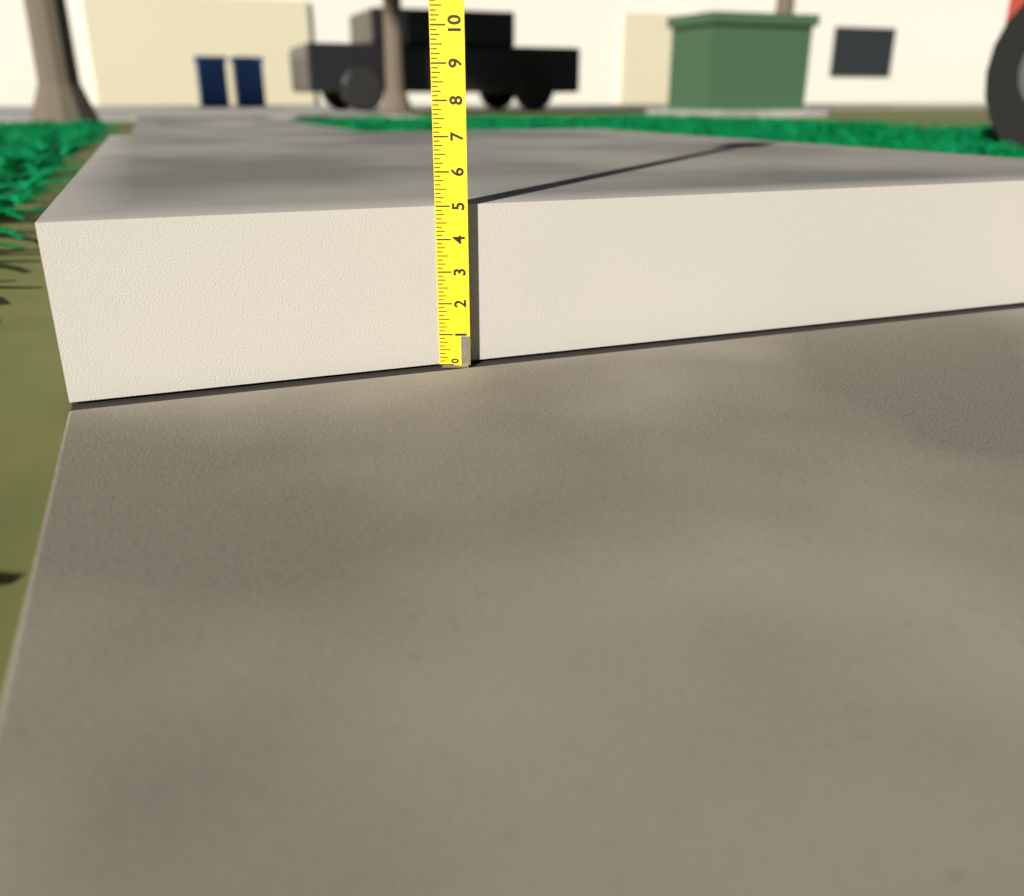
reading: 5.000 (no unit)
